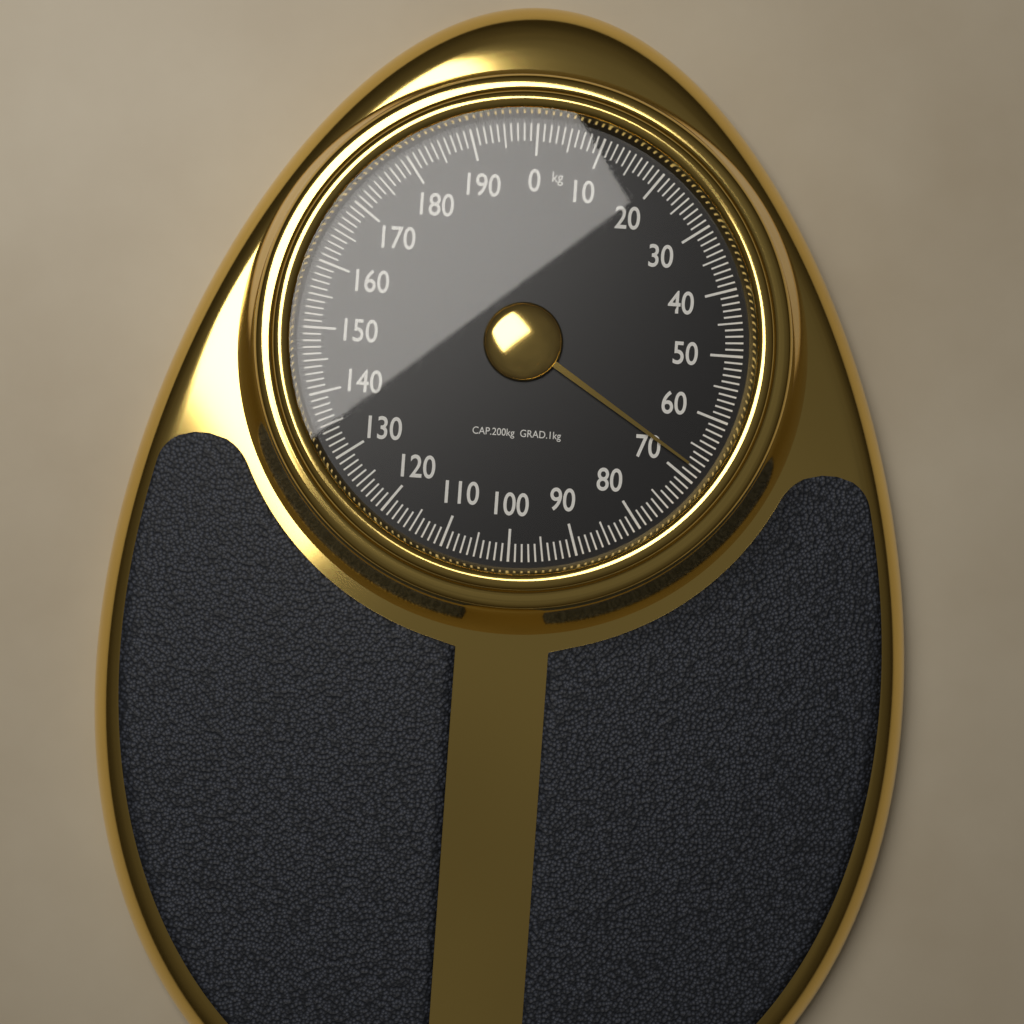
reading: 68 kg
